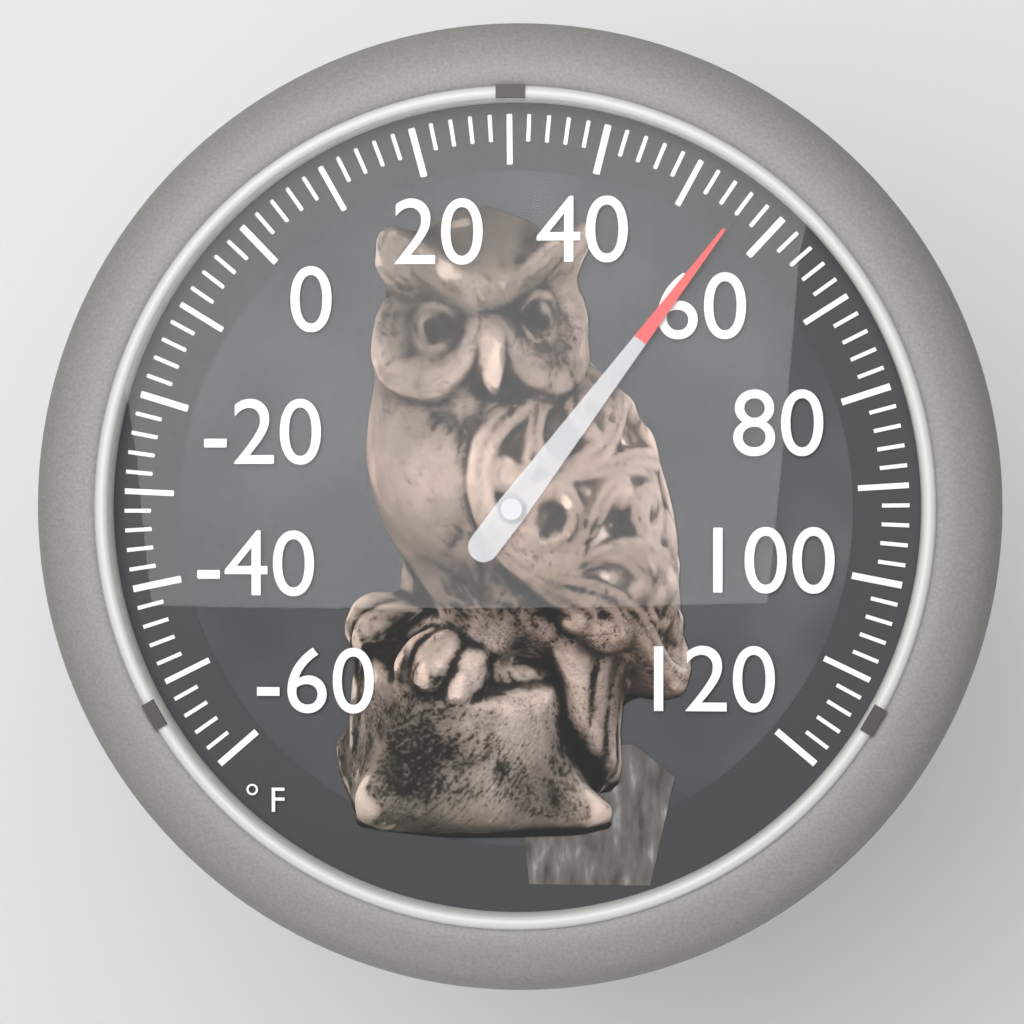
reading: 56 °F
